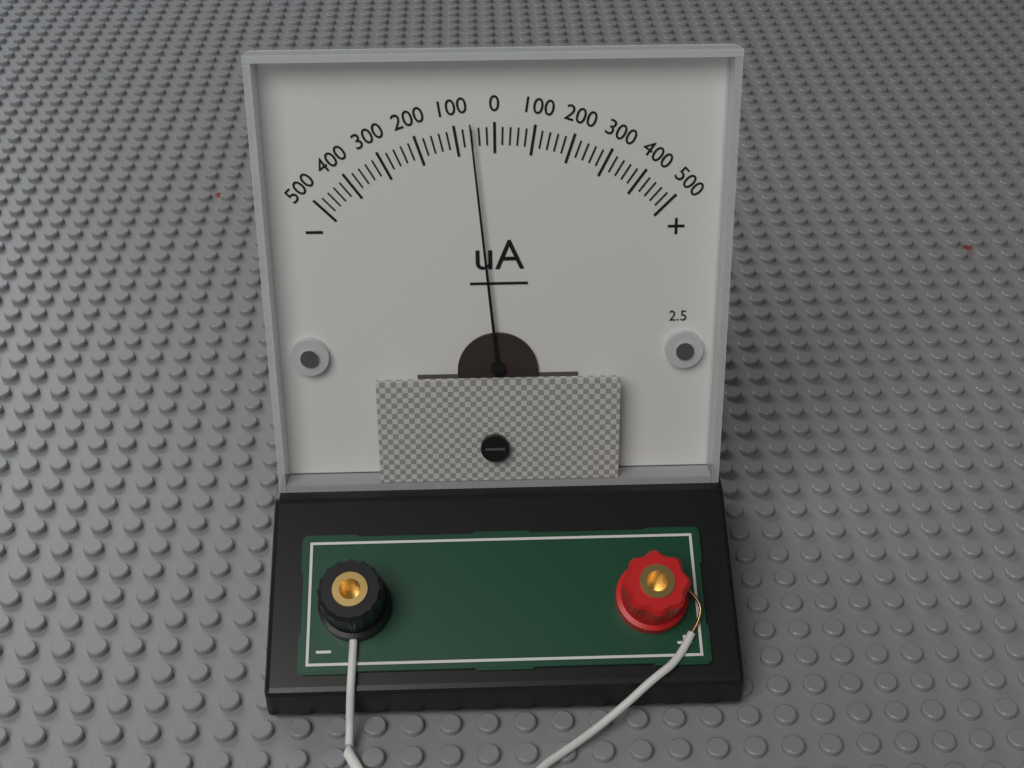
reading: -60 uA
